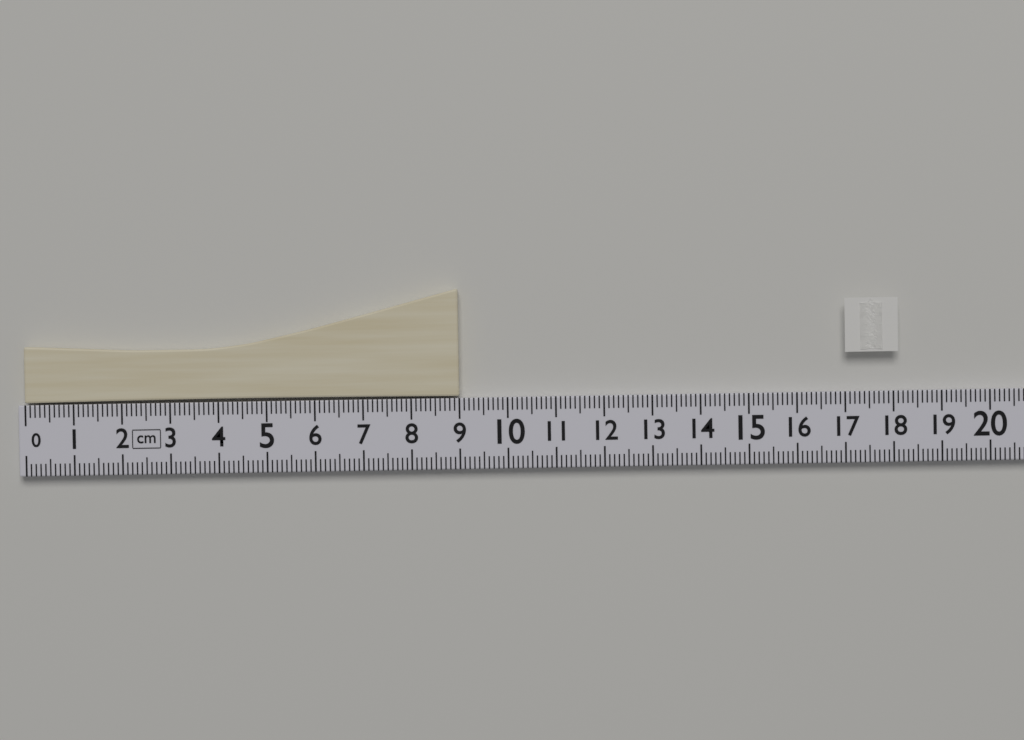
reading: 9.0 cm
